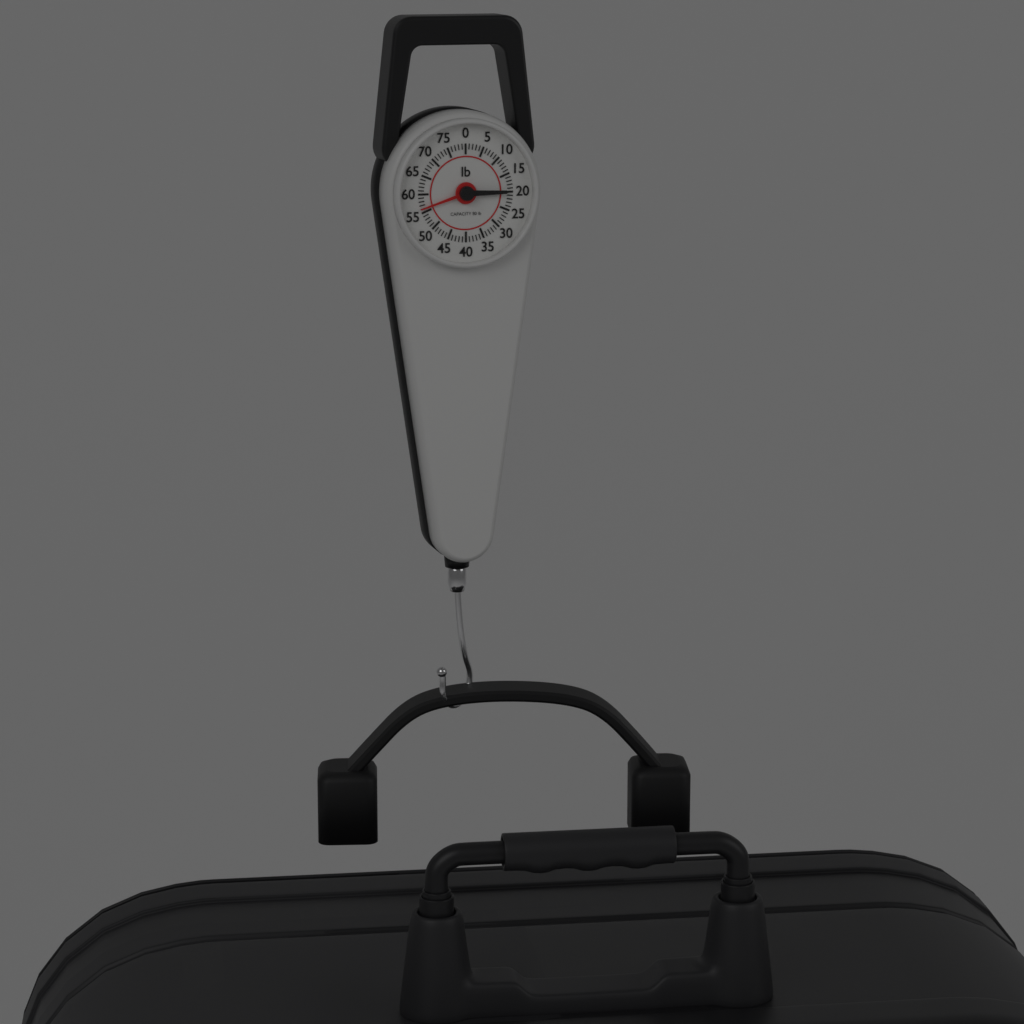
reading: 56 lb
